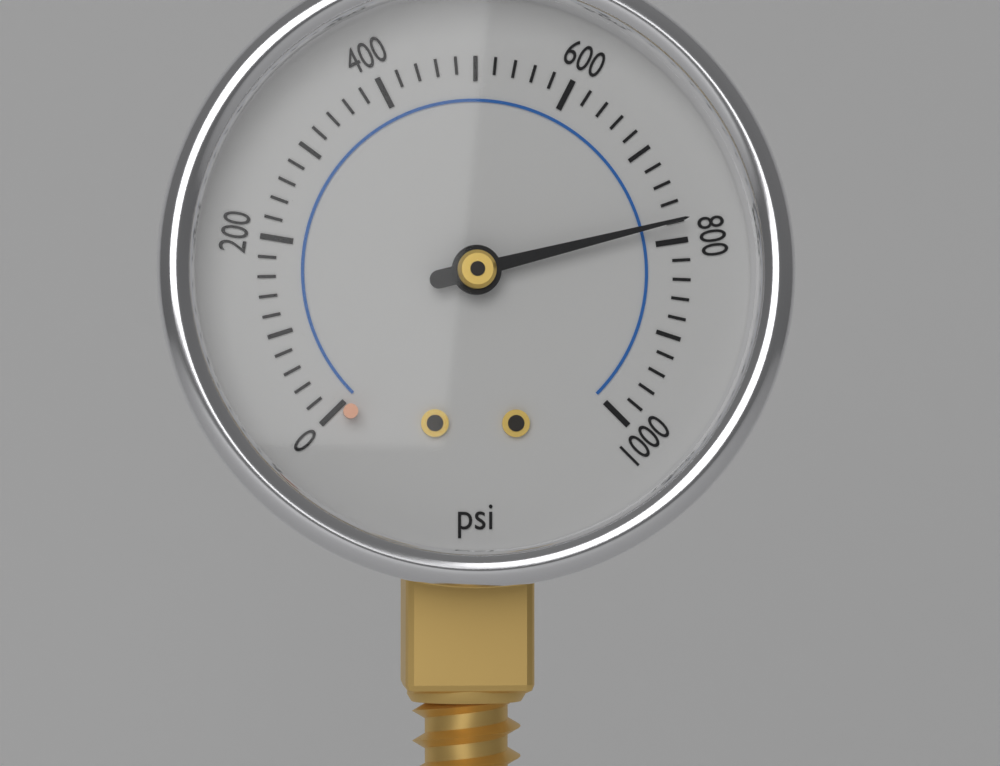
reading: 780 psi
